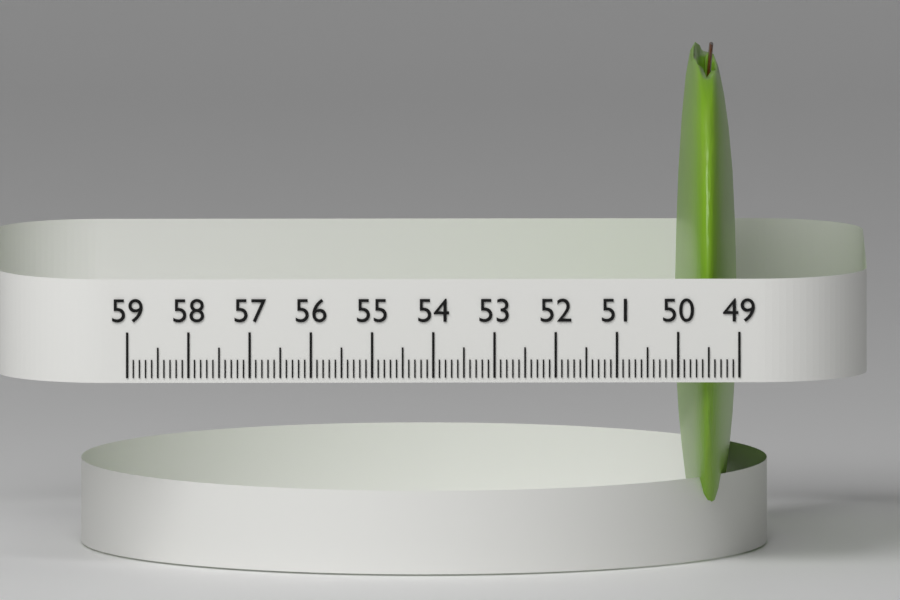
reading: 50.0 (no unit)
